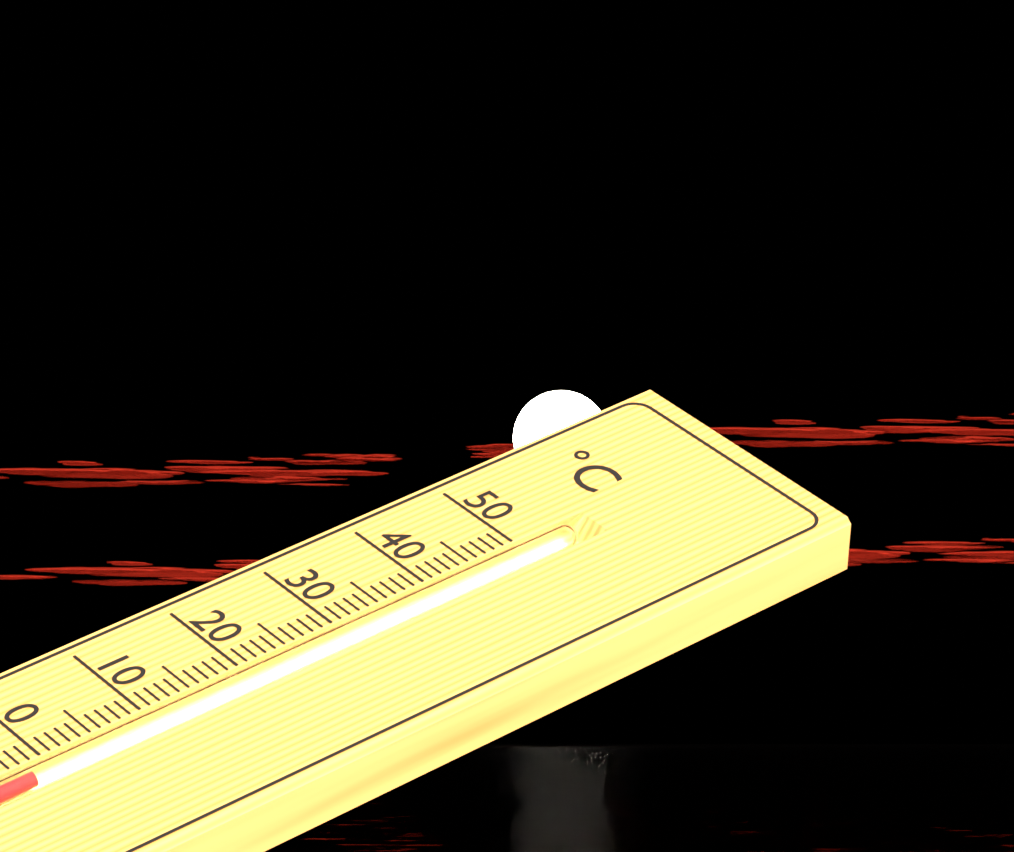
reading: -2 °C
